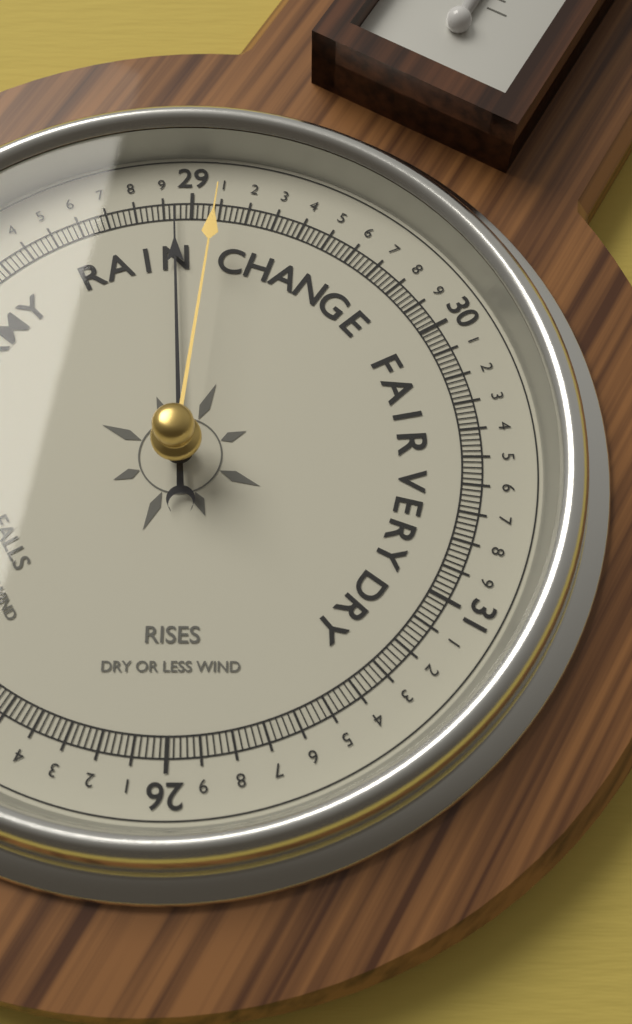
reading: 28.94 (no unit)
